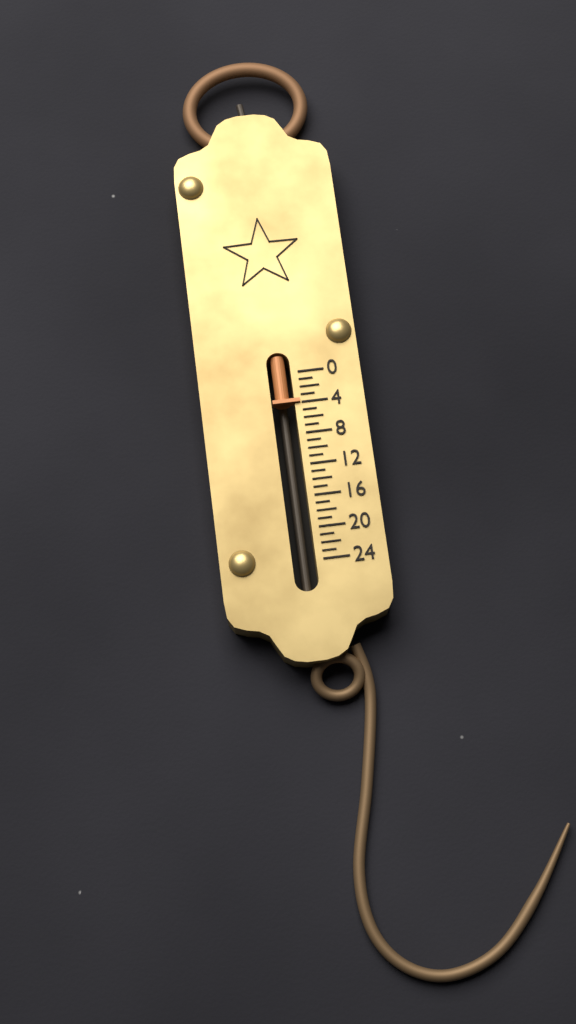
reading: 4 (no unit)
